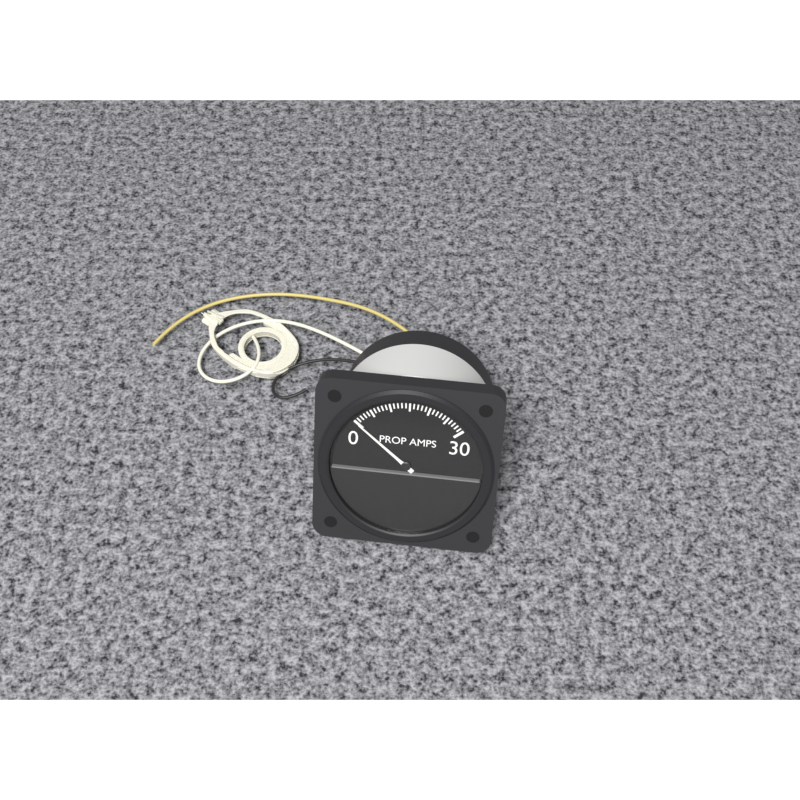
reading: 0 A
